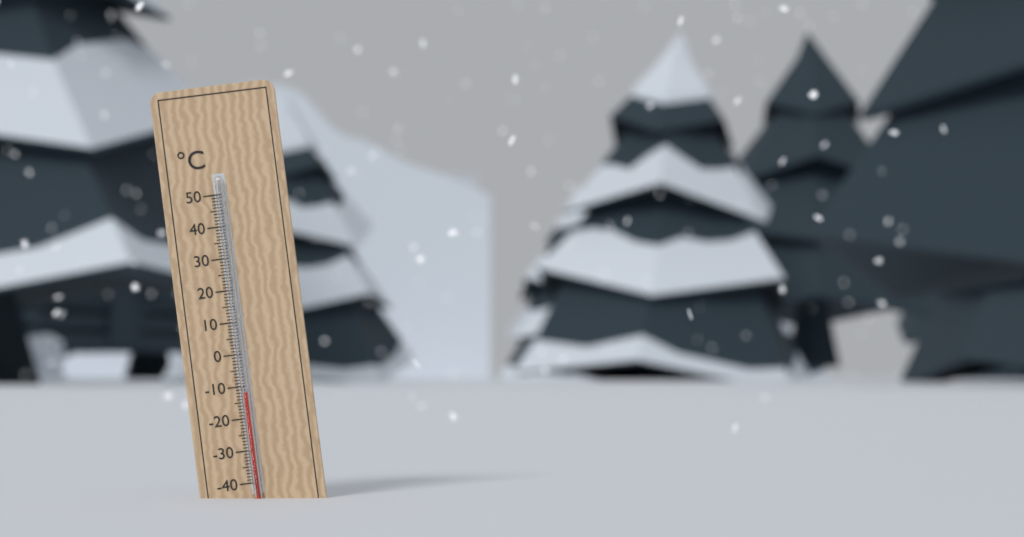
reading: -12 °C
